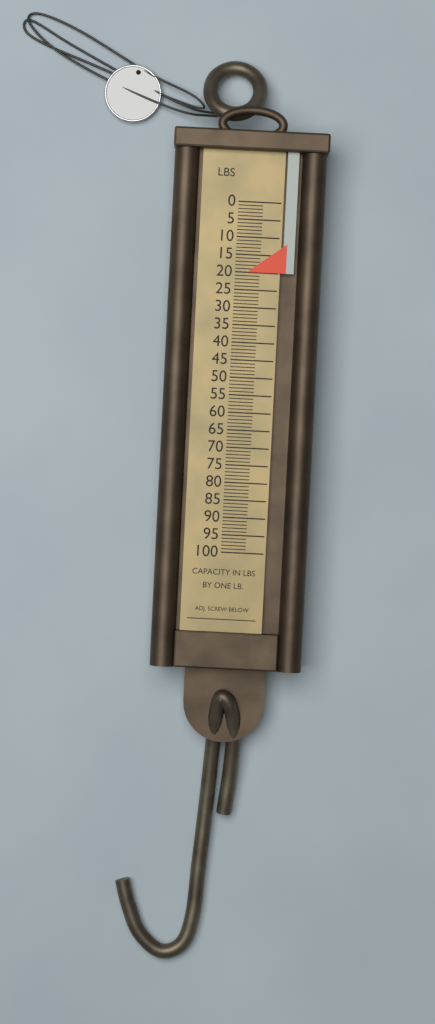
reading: 20 lb
